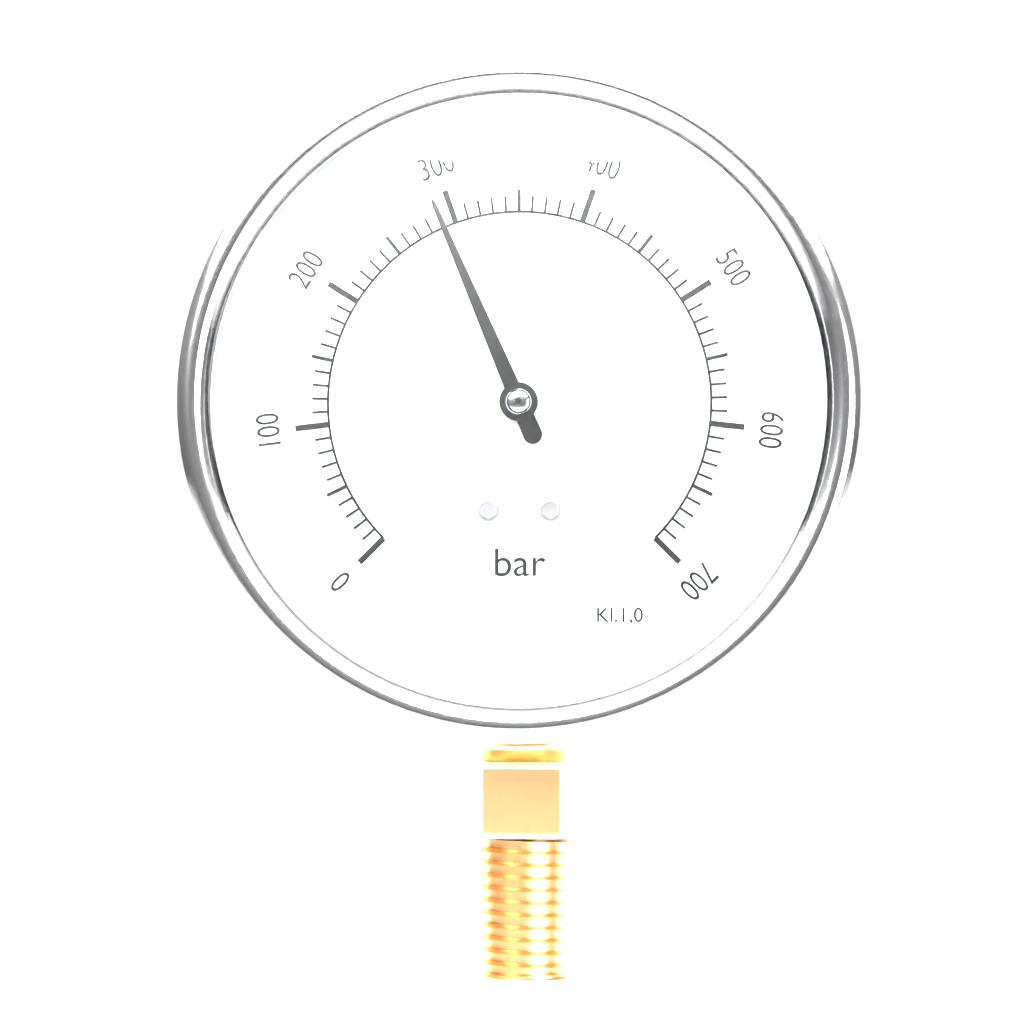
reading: 290 bar
